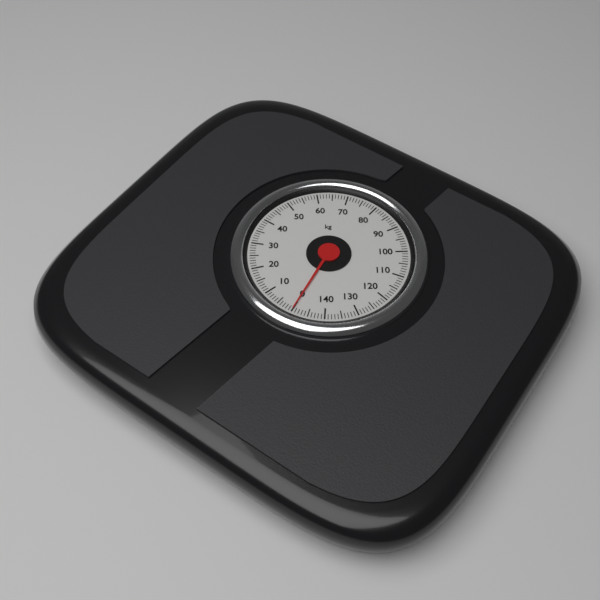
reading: 0 kg
